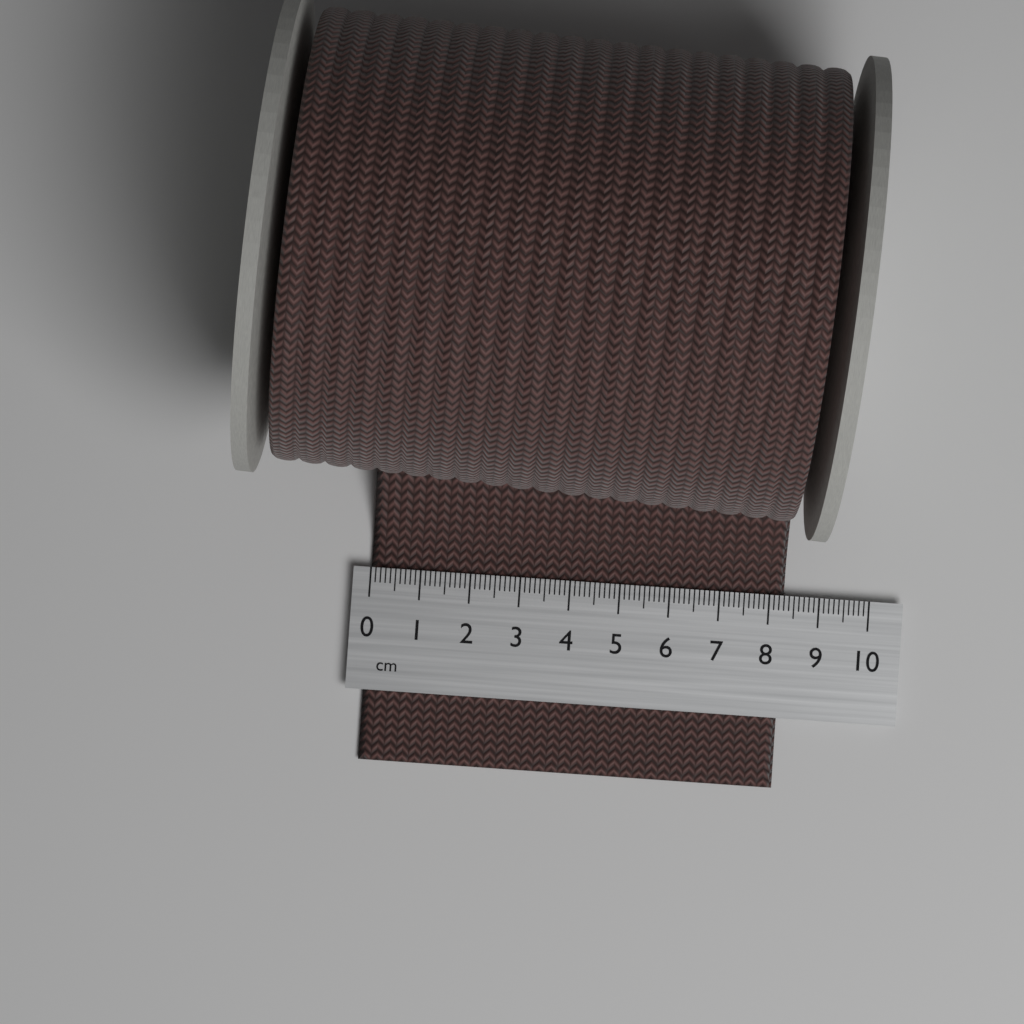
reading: 8.3 cm
